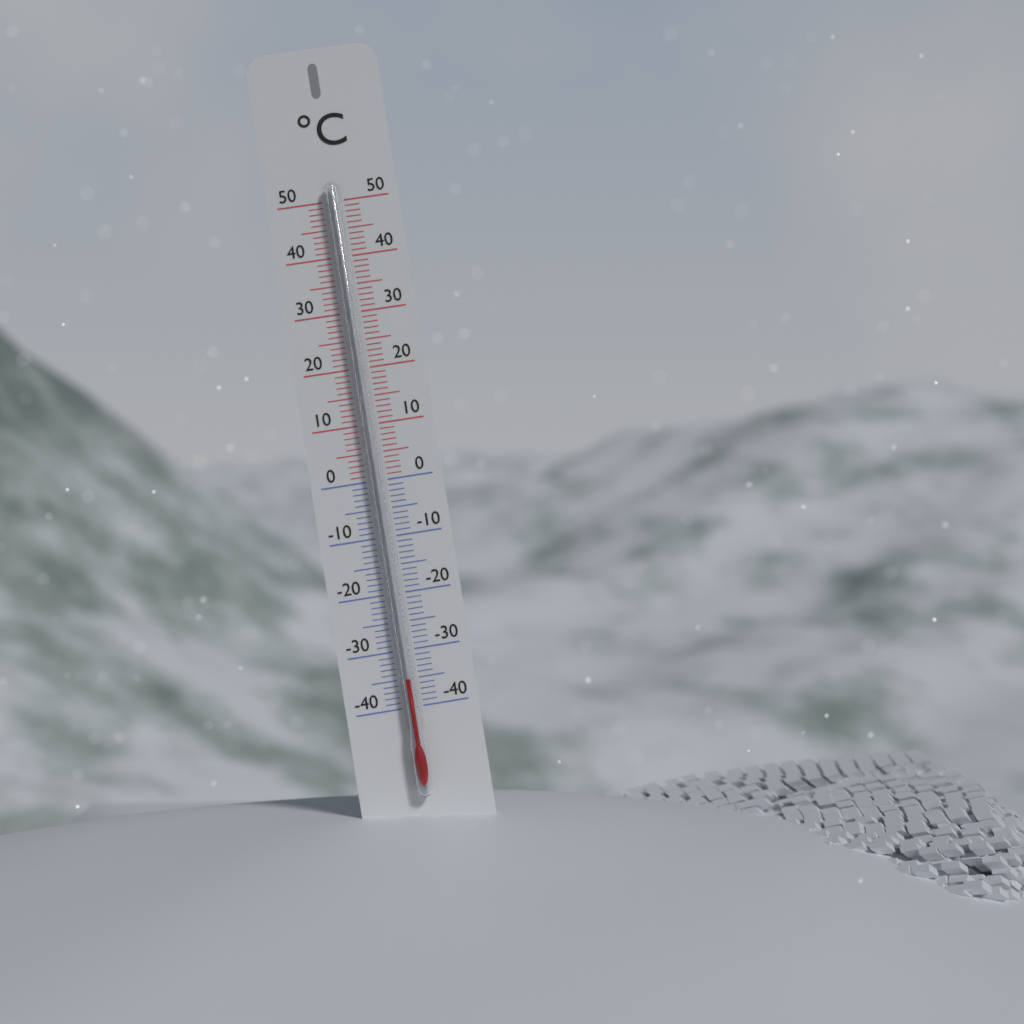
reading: -35 °C
